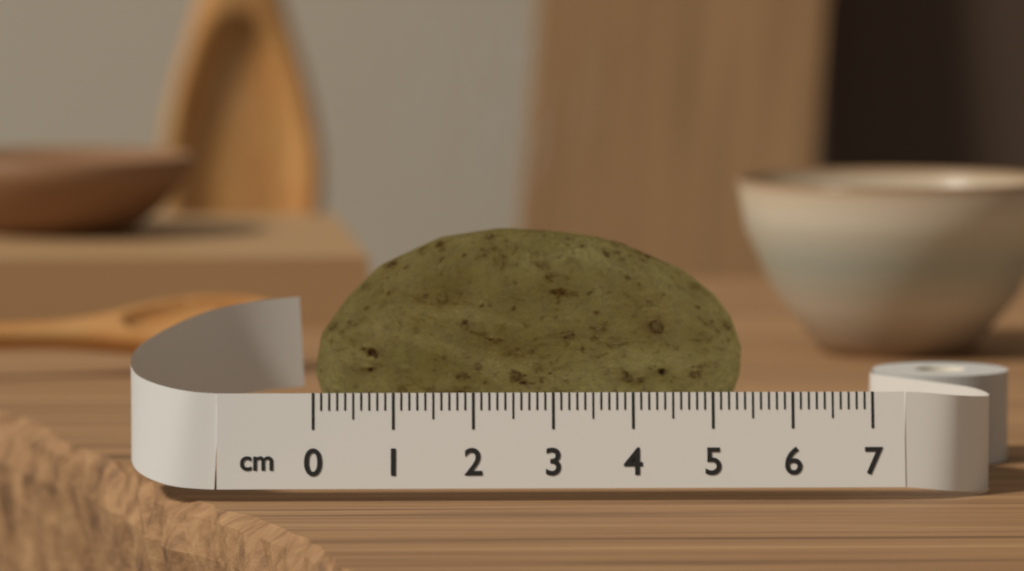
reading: 5.5 cm
